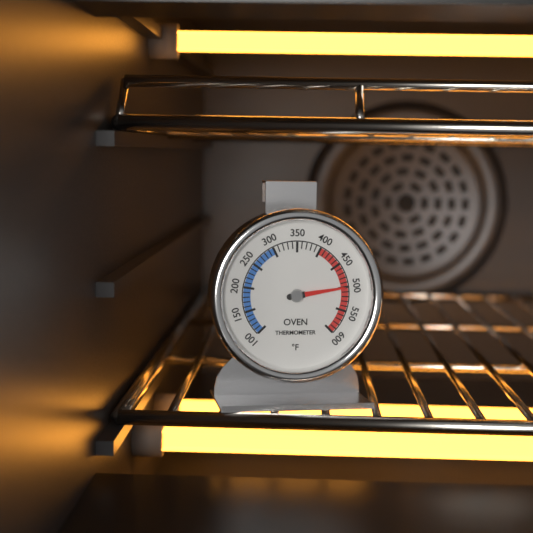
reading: 500 °F
